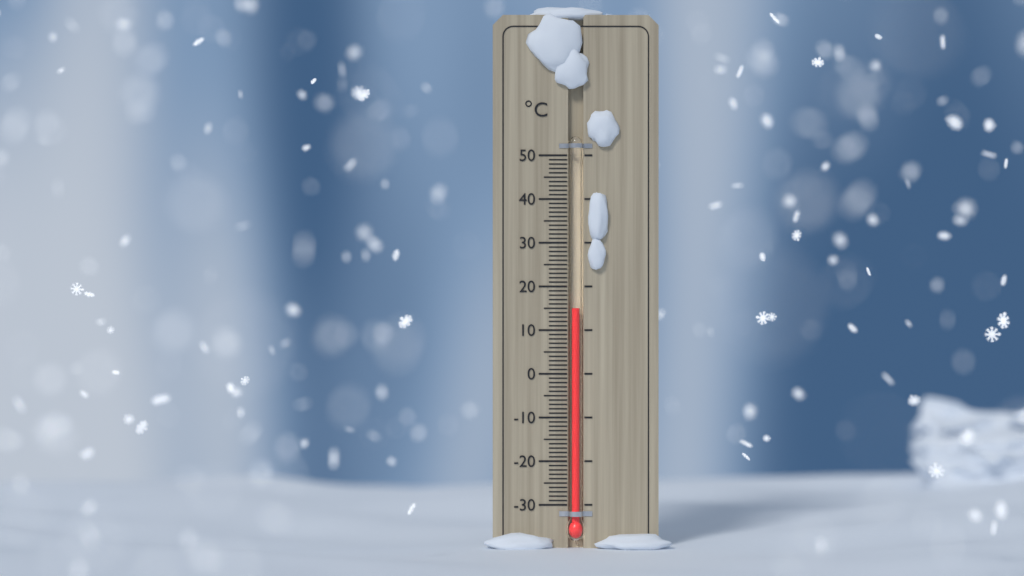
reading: 15 °C
